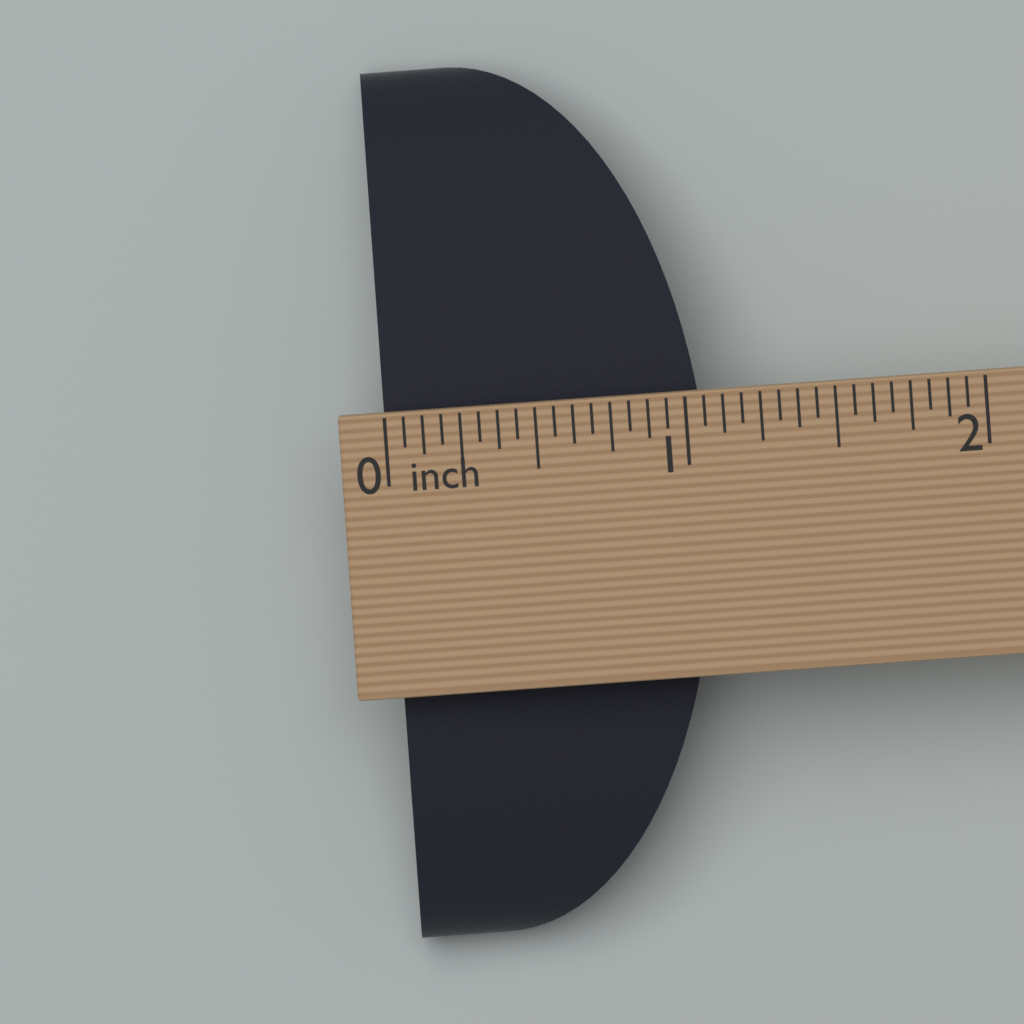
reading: 1.0625 in
